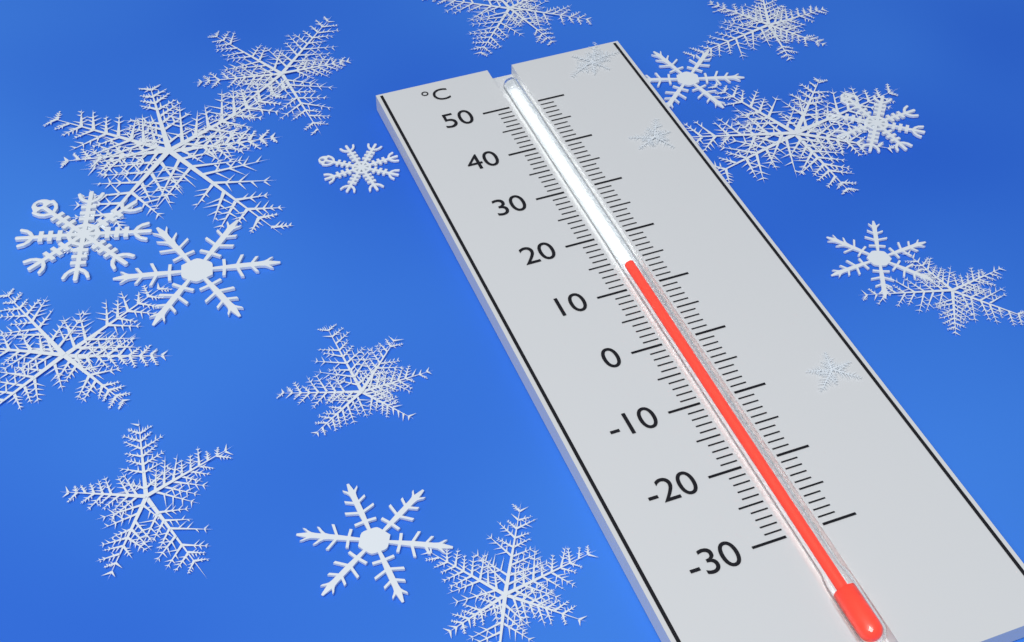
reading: 14 °C
